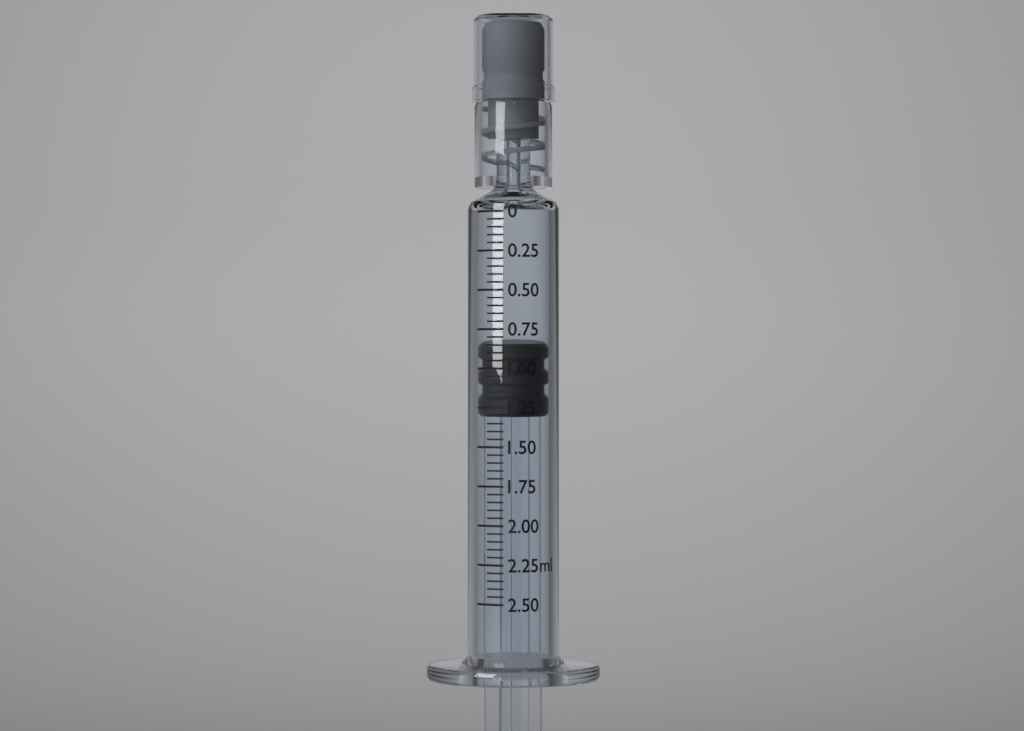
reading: 0.85 ml
